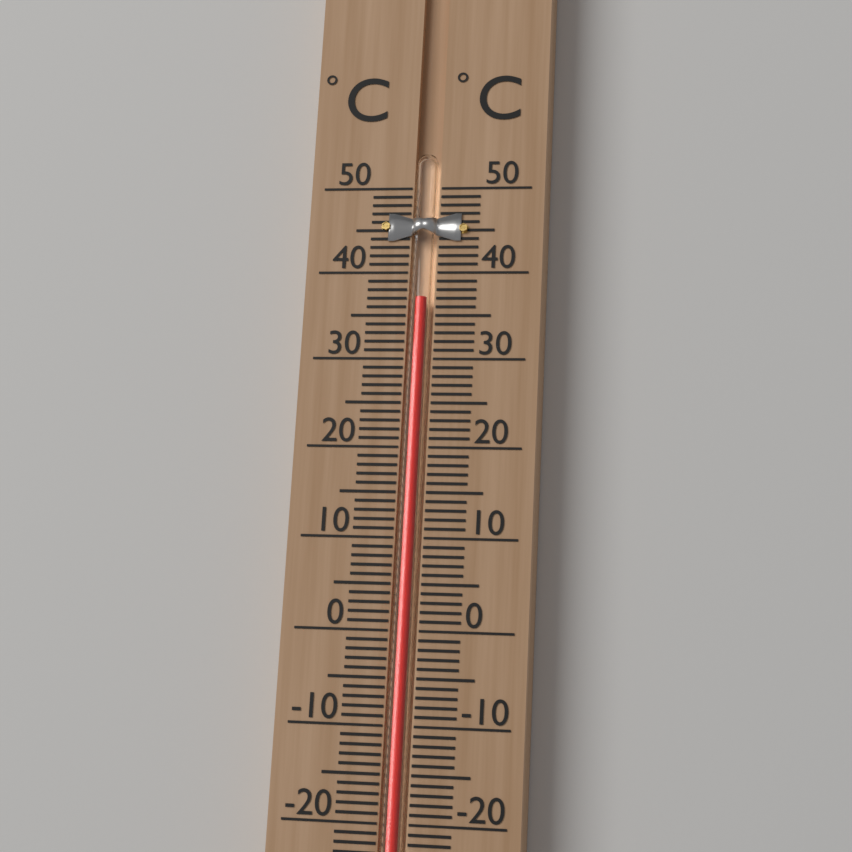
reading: 37 °C
